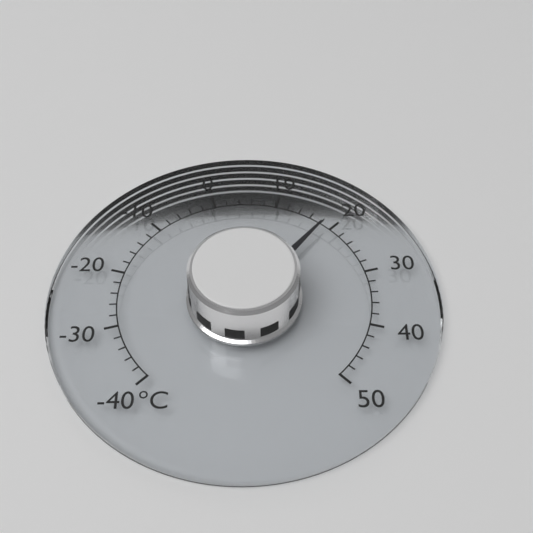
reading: 18 °C
